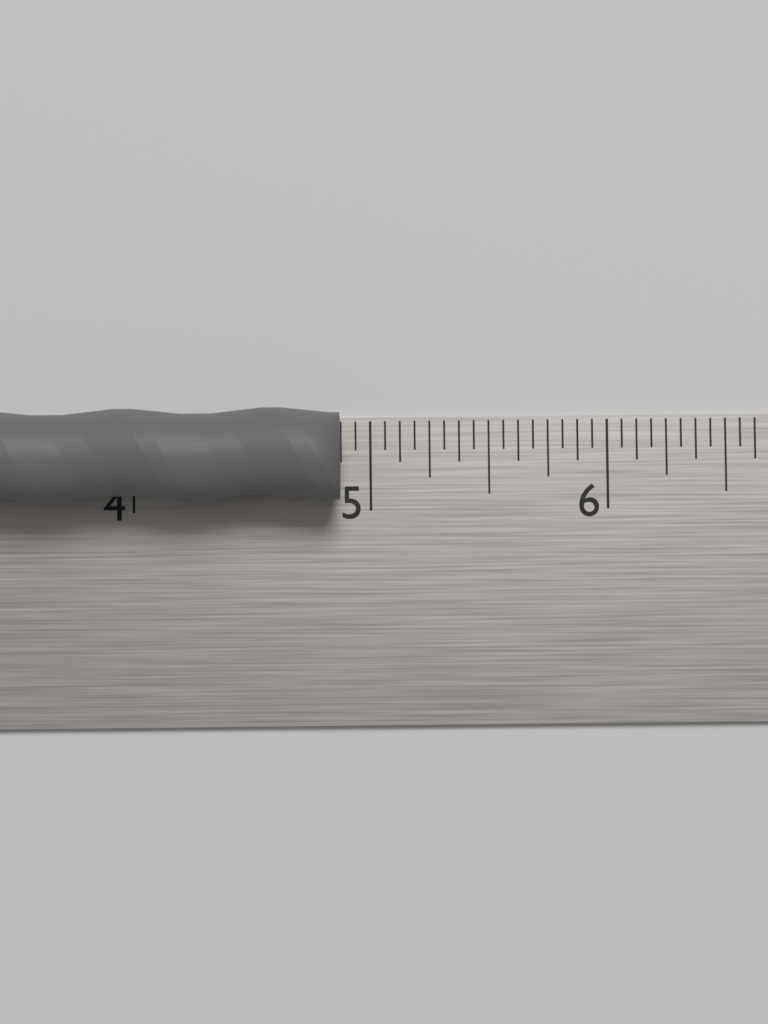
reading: 4.8750 in
